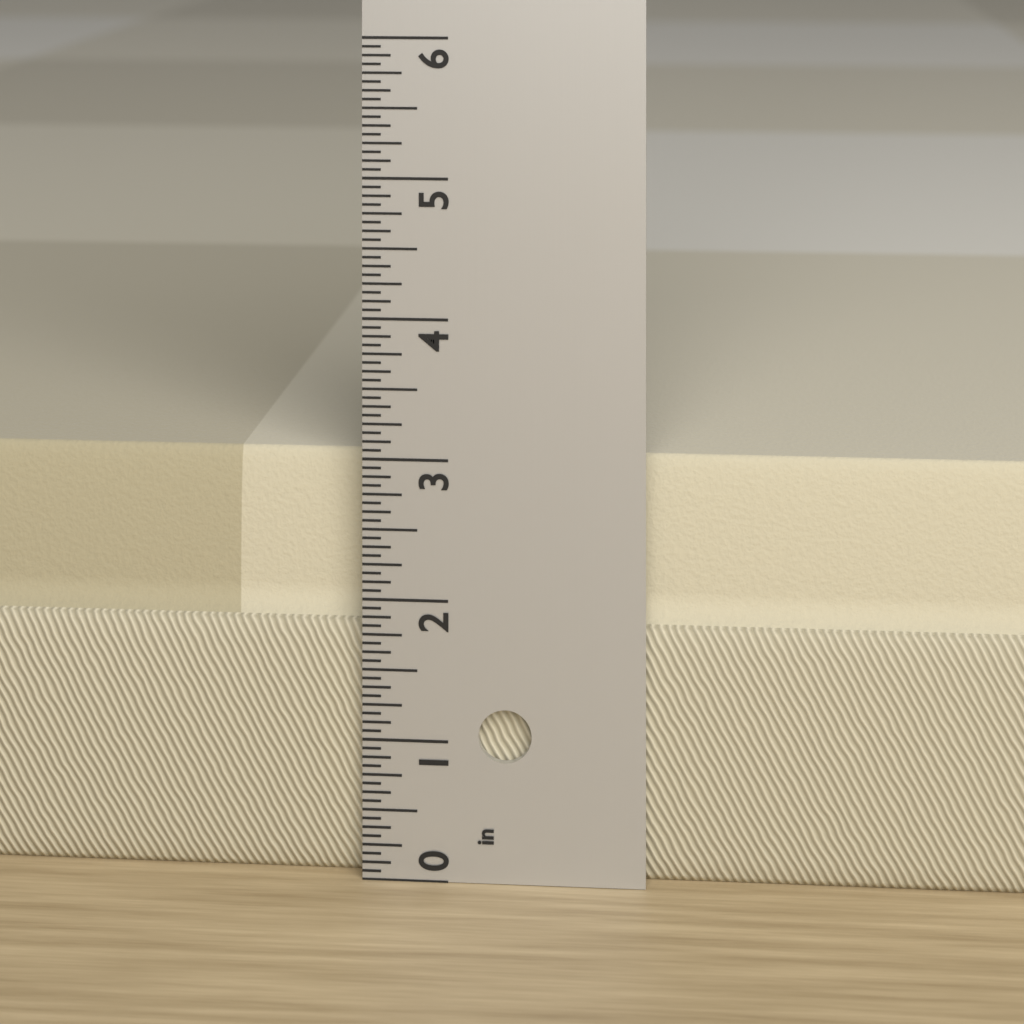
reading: 3.0000 in
